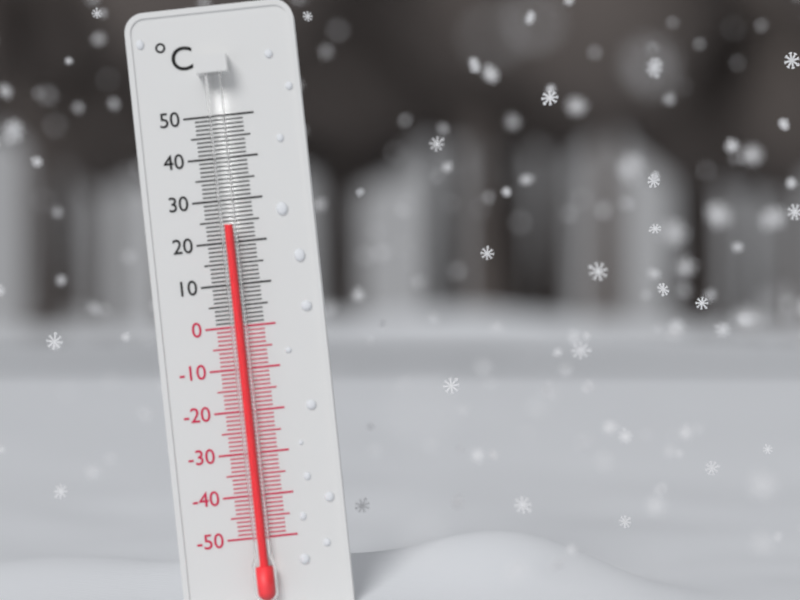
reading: 24 °C
